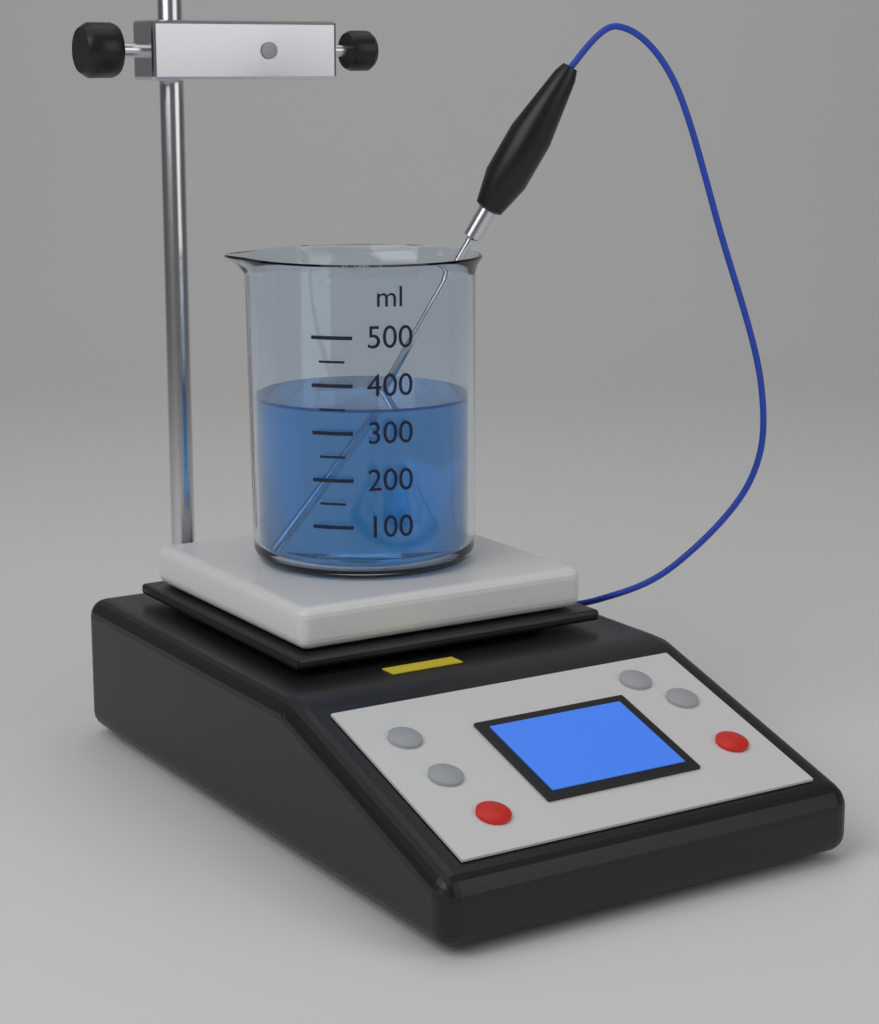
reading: 350 ml
